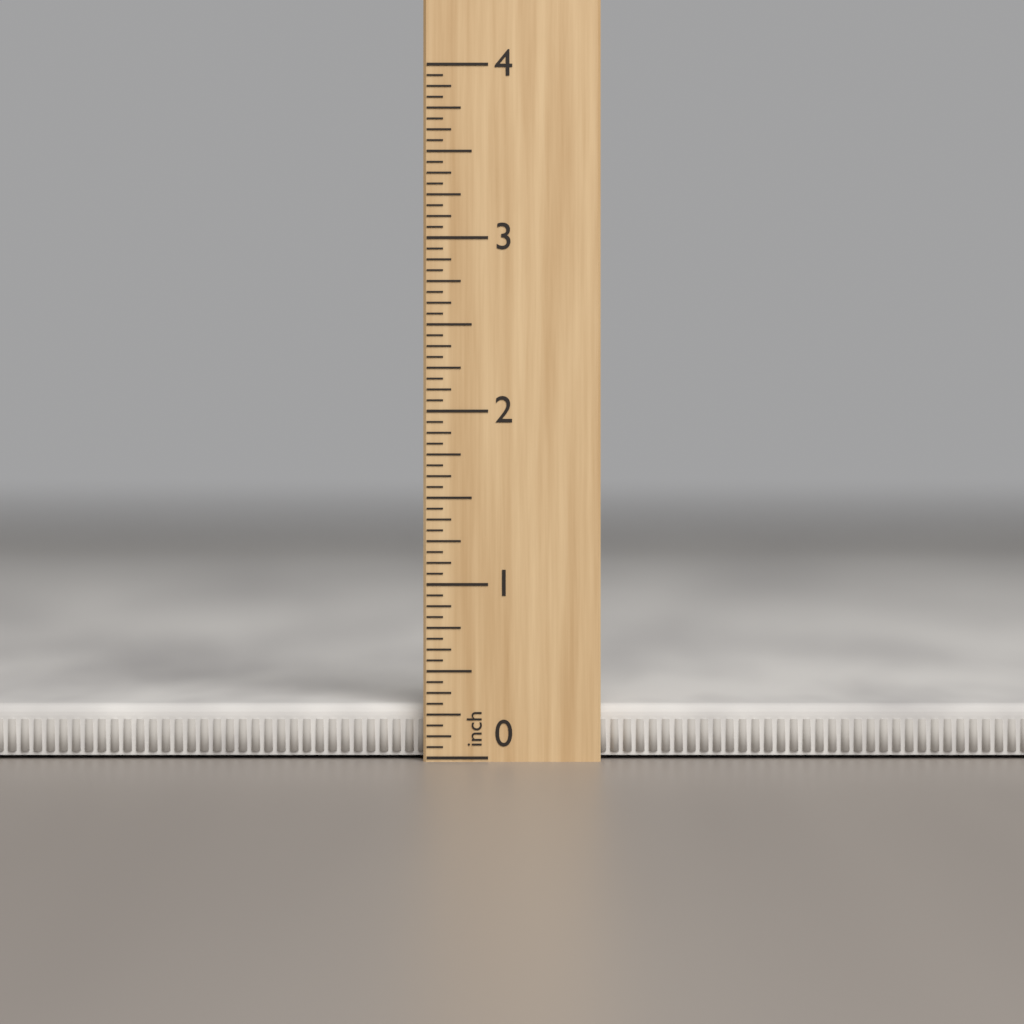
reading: 0.3000 inch
